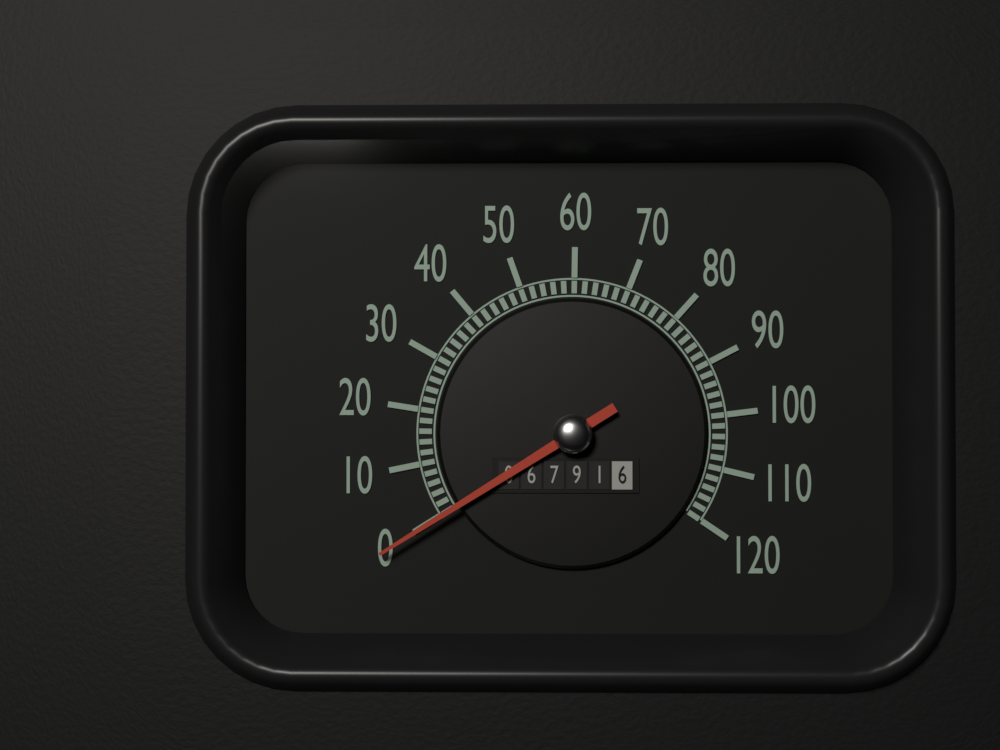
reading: 0 (no unit)
